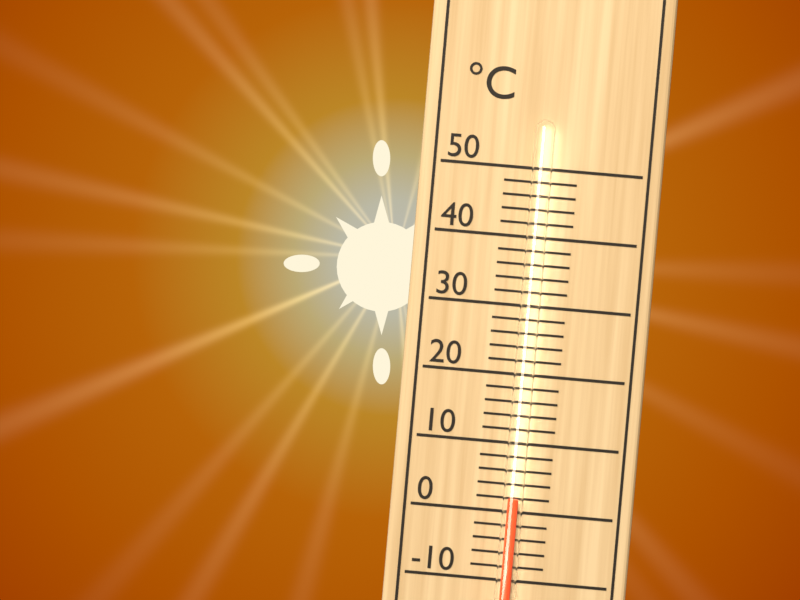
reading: 2 °C
